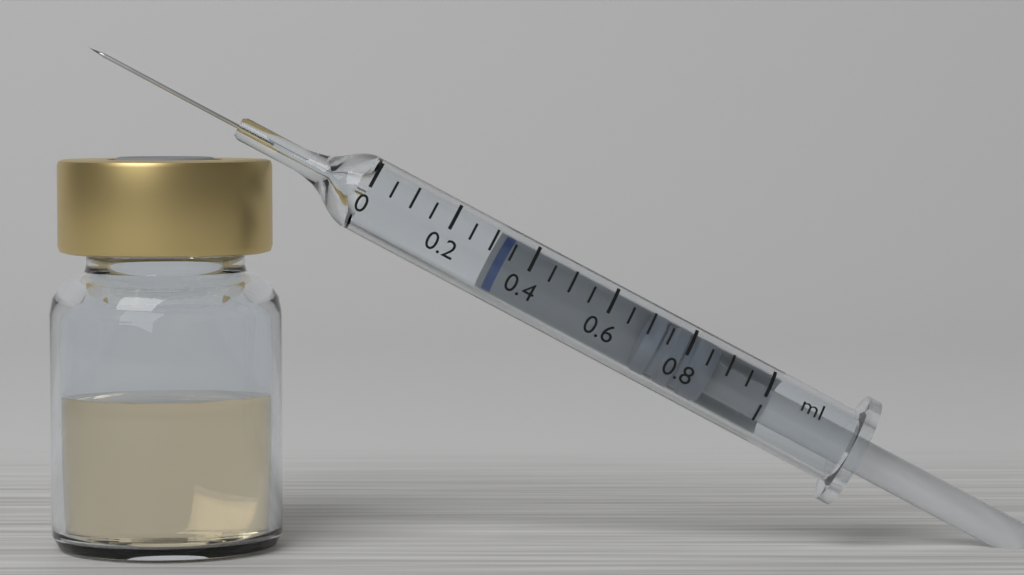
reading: 0.70 ml
